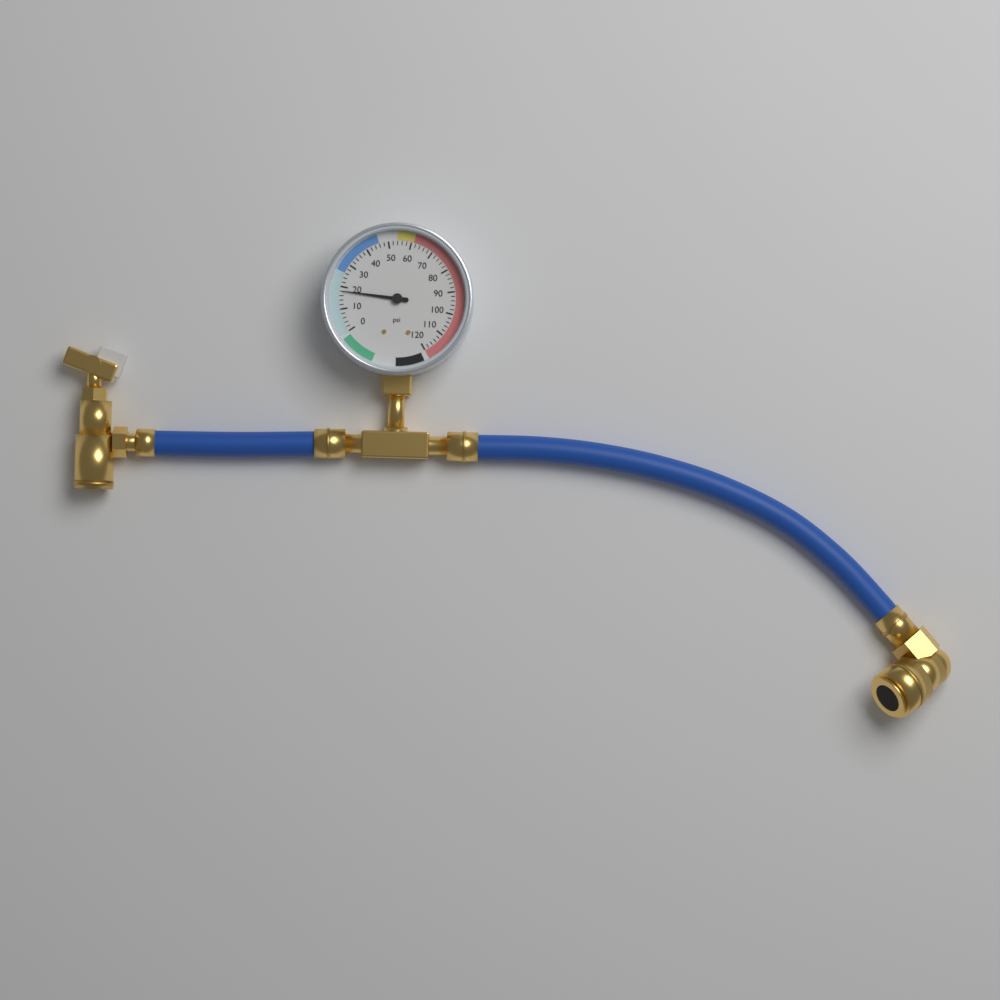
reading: 18 psi
